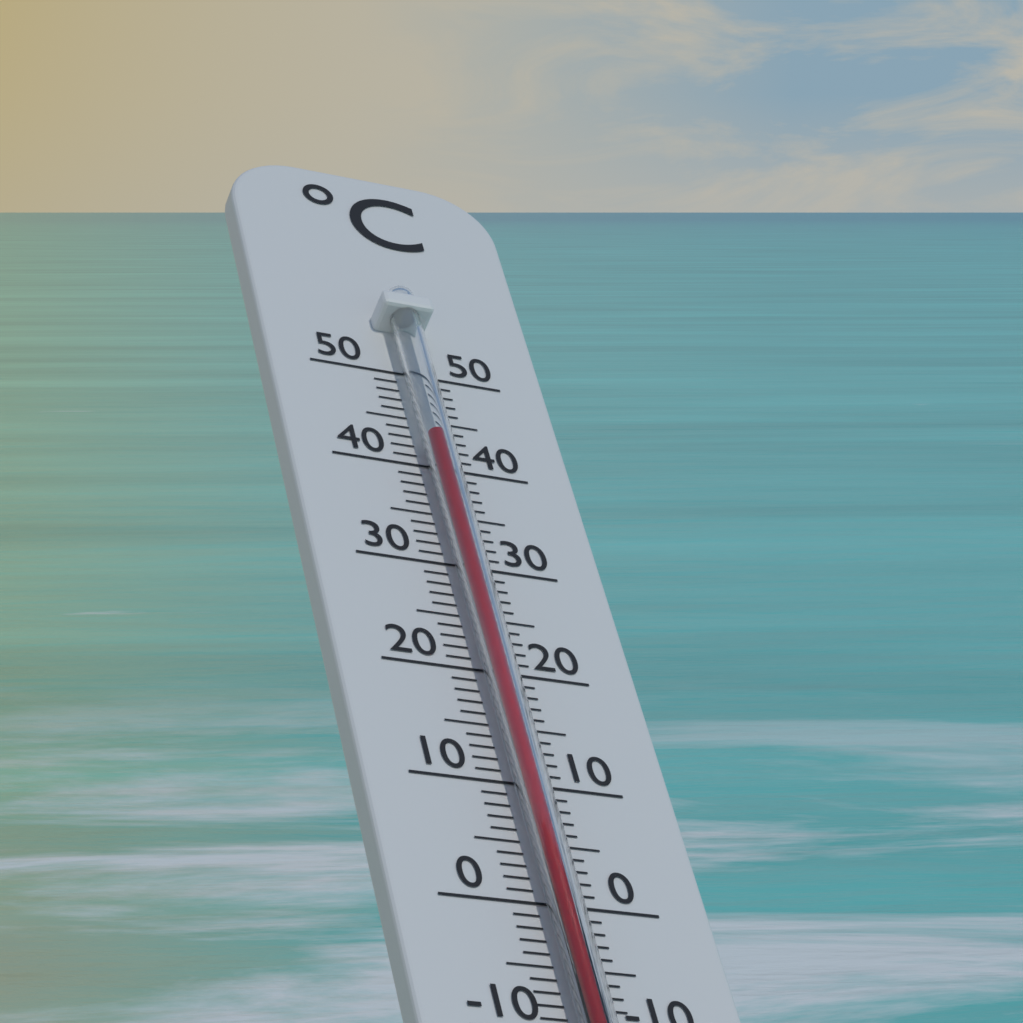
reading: 42 °C
